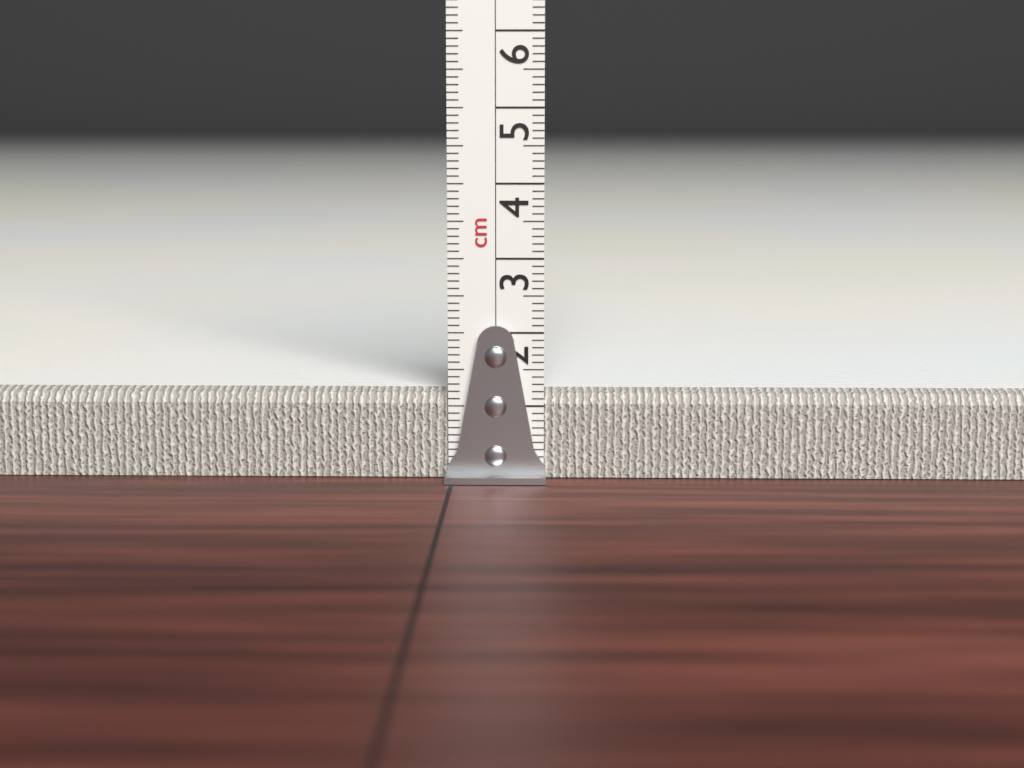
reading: 1.2 cm
